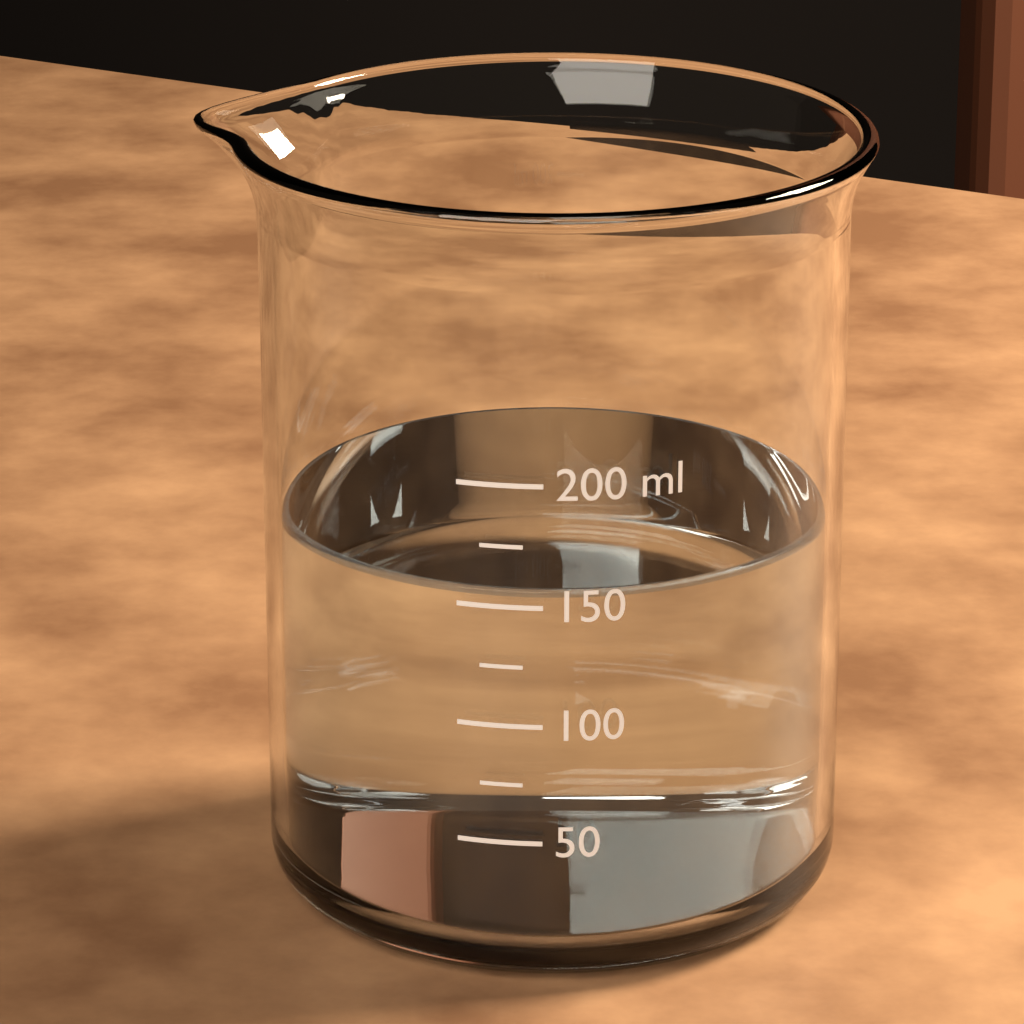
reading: 155 ml
